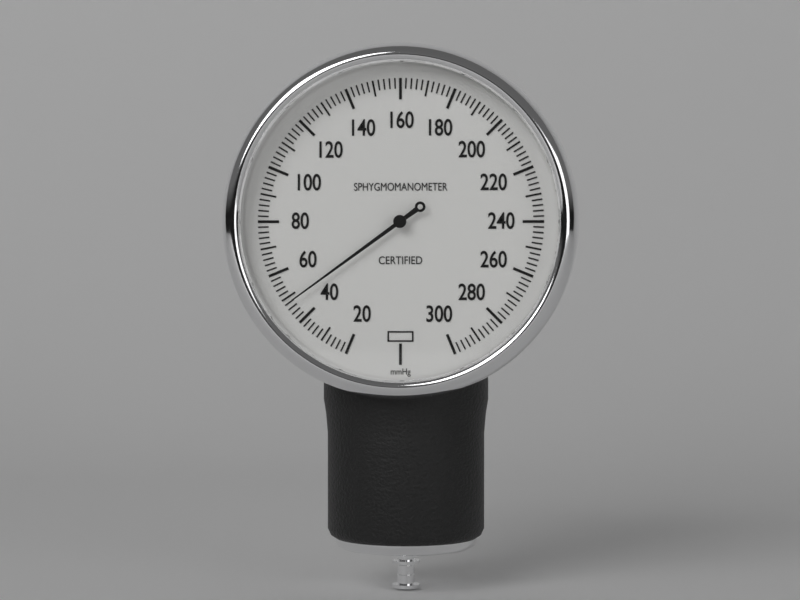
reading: 48 mmHg
